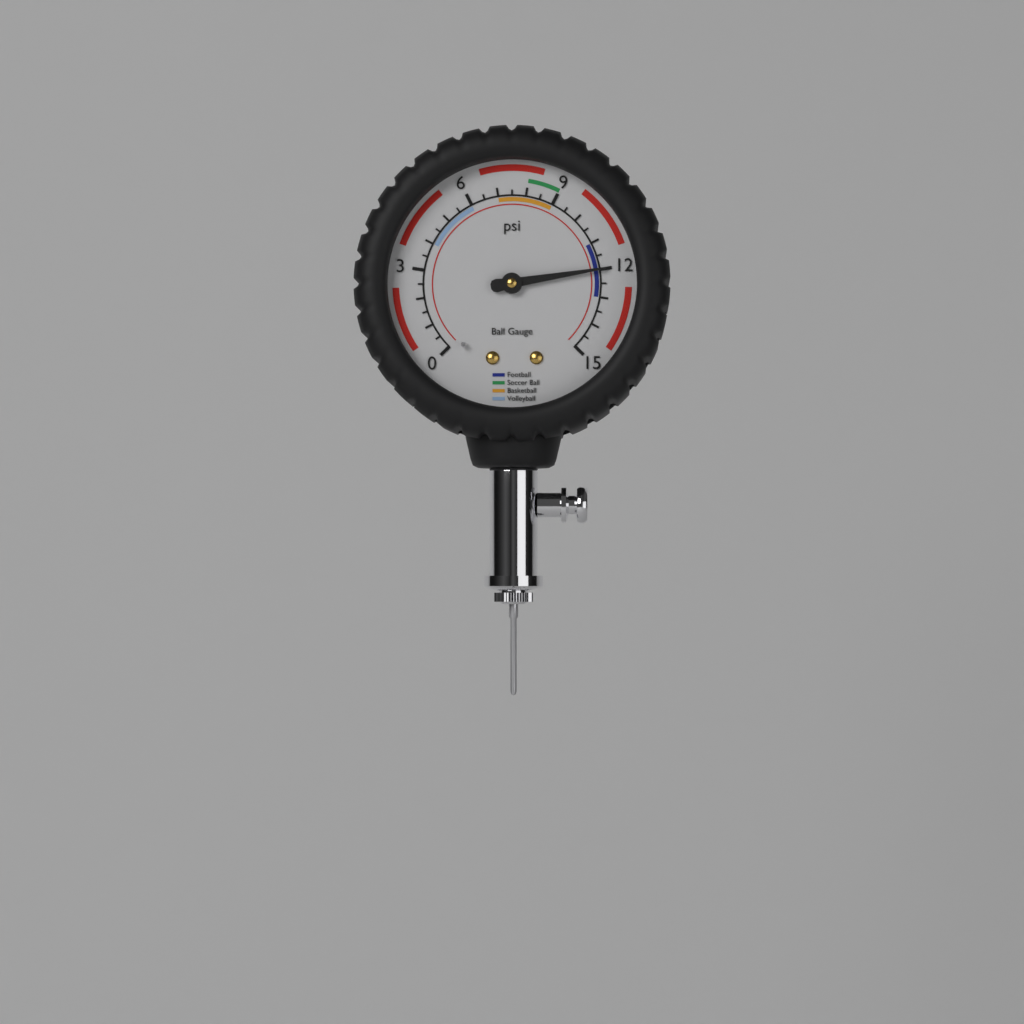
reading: 12.0 psi
